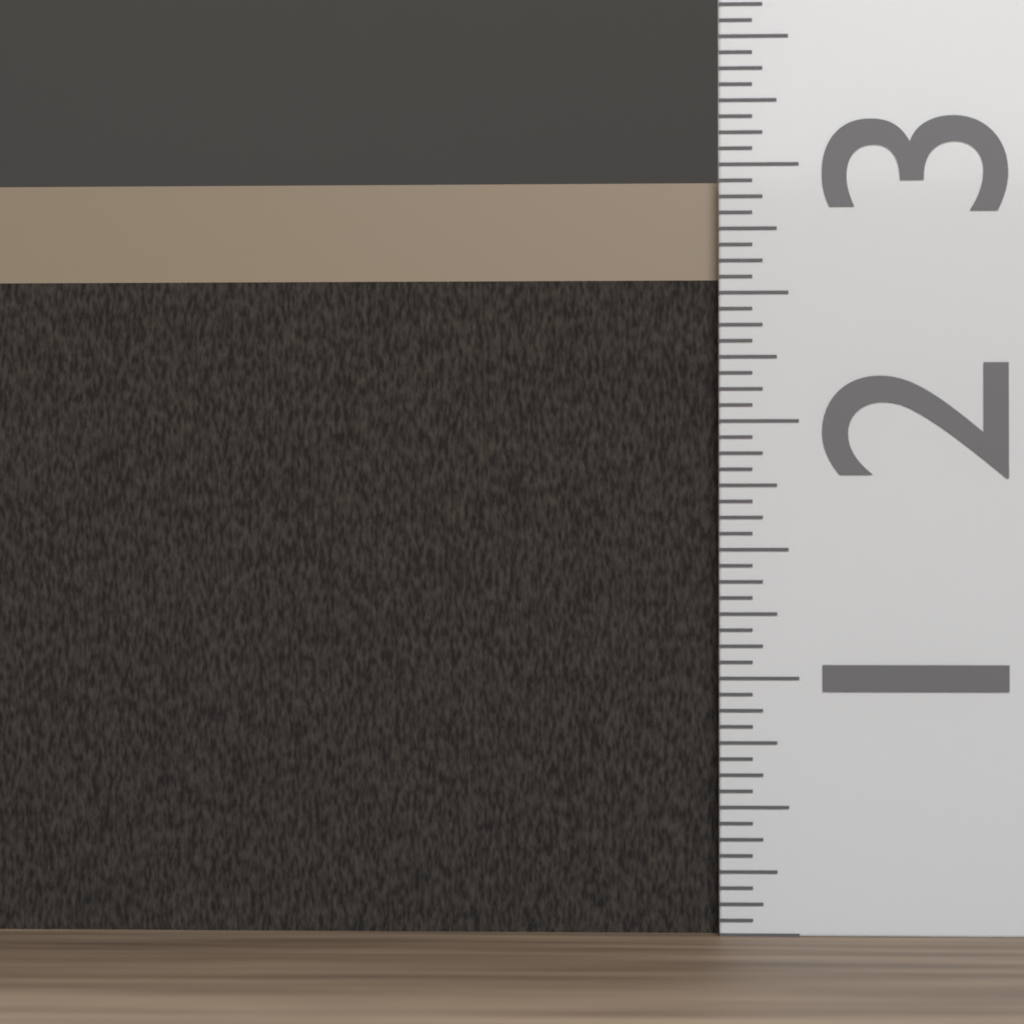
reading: 2.9375 (no unit)
